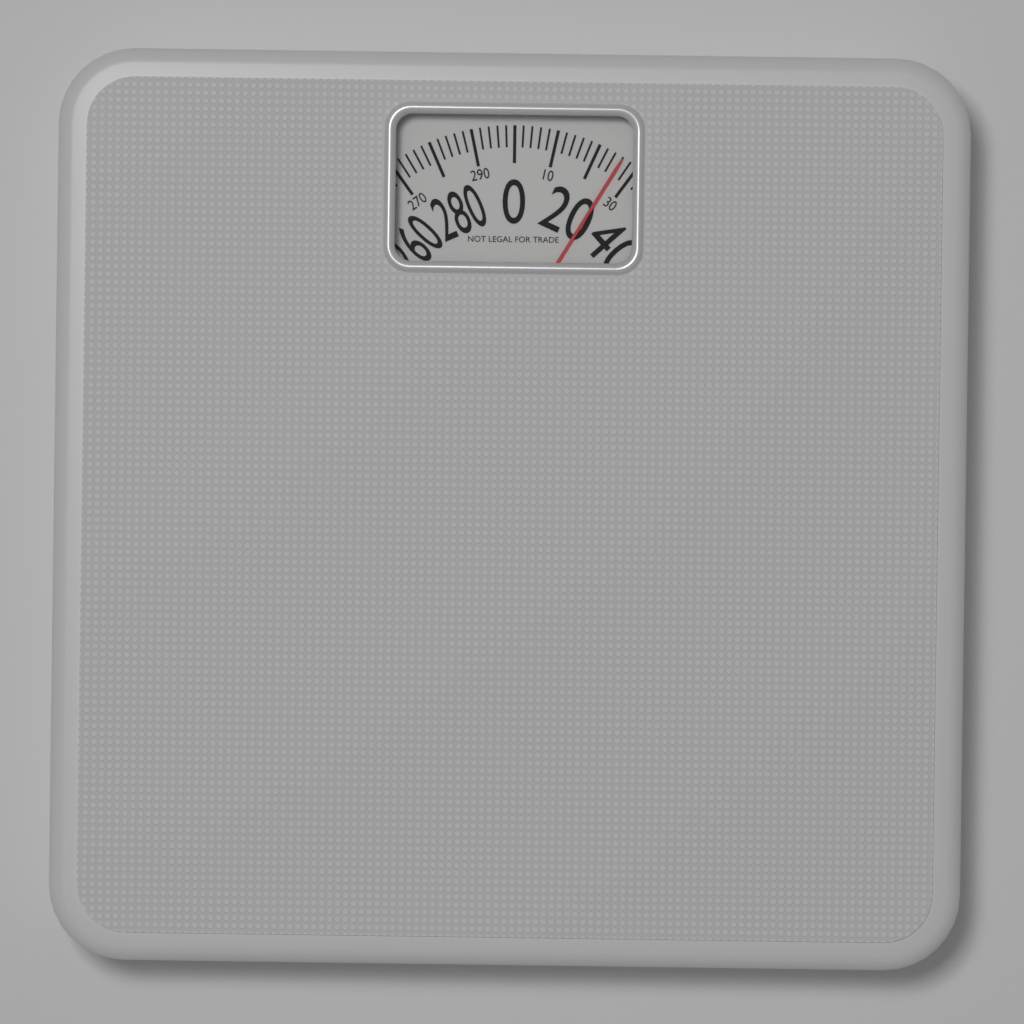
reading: 26 (no unit)
